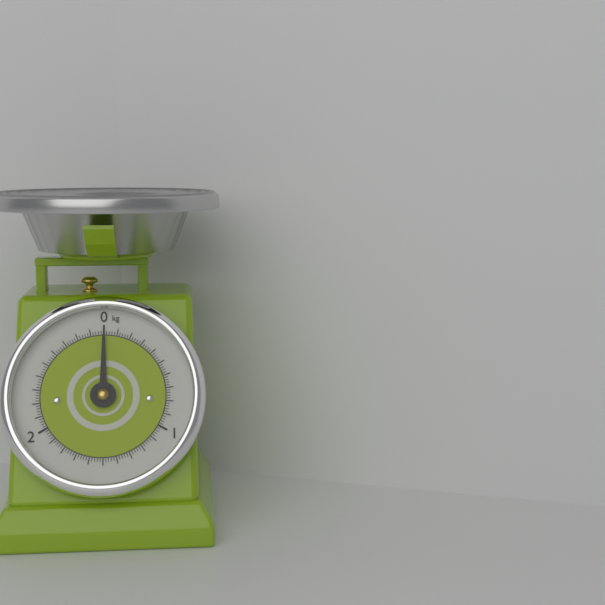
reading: 0.00 kg
